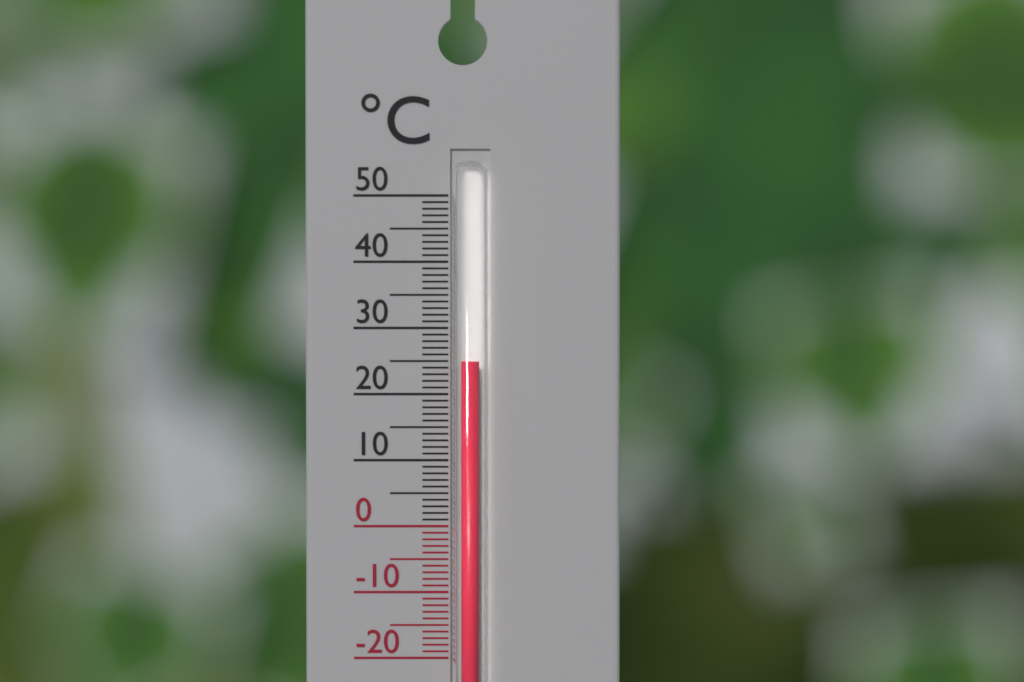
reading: 25 °C
